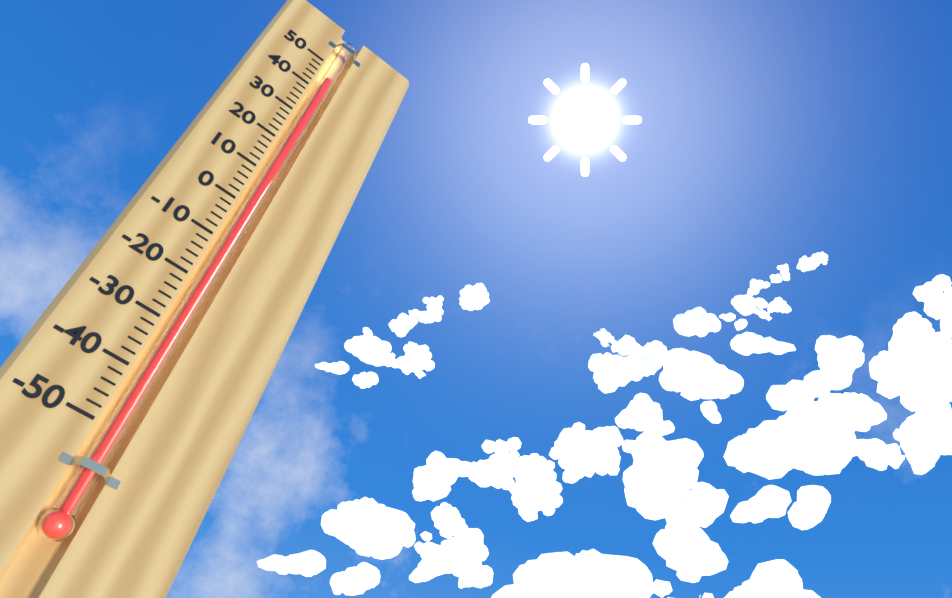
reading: 45 (no unit)
